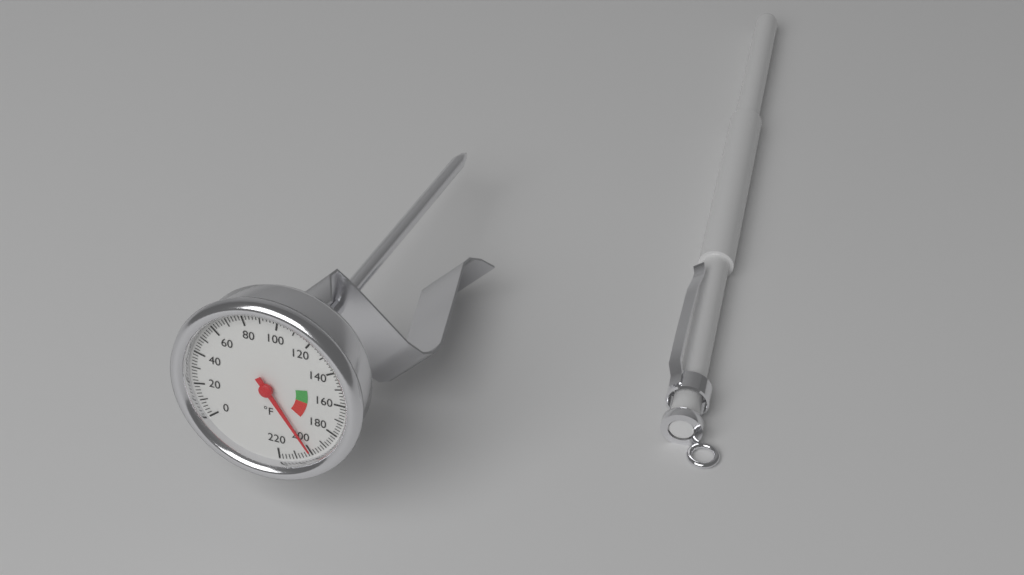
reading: 200 °F
